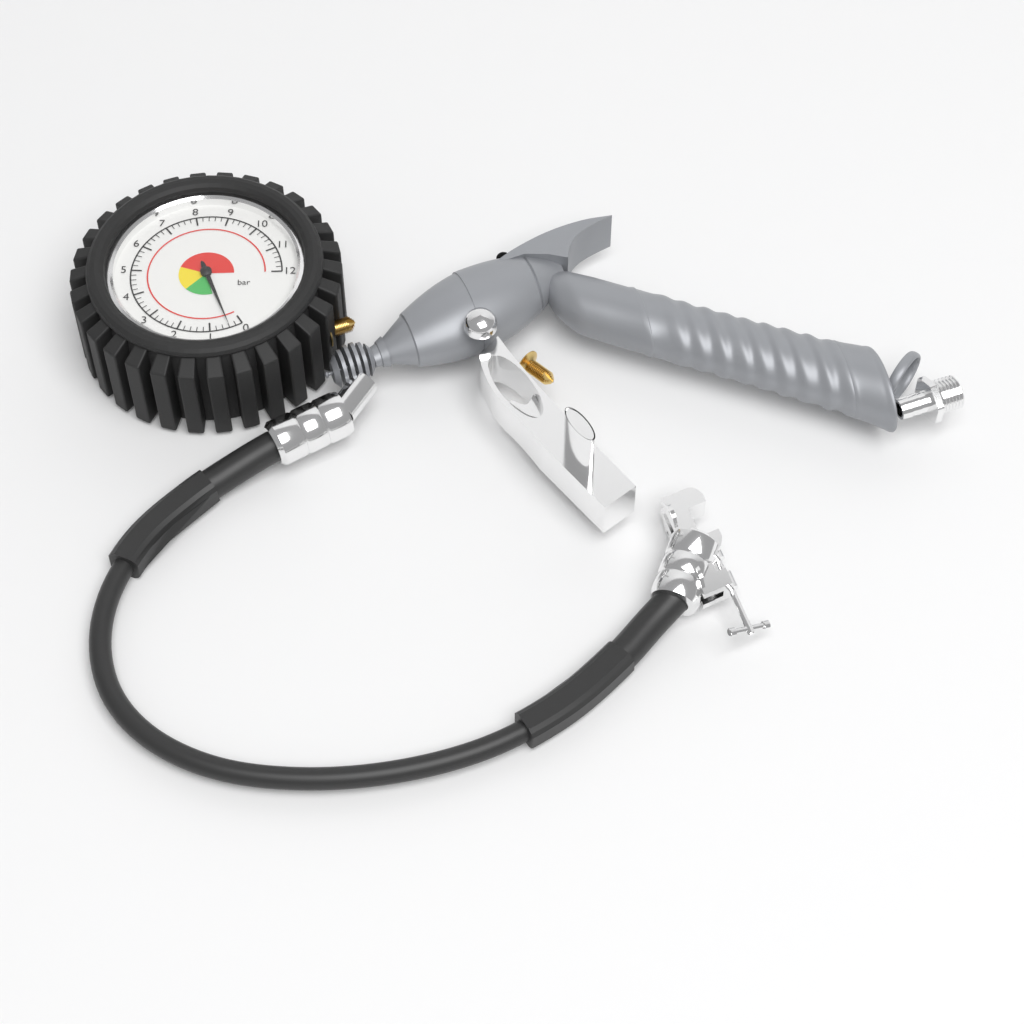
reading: 0.4 bar
